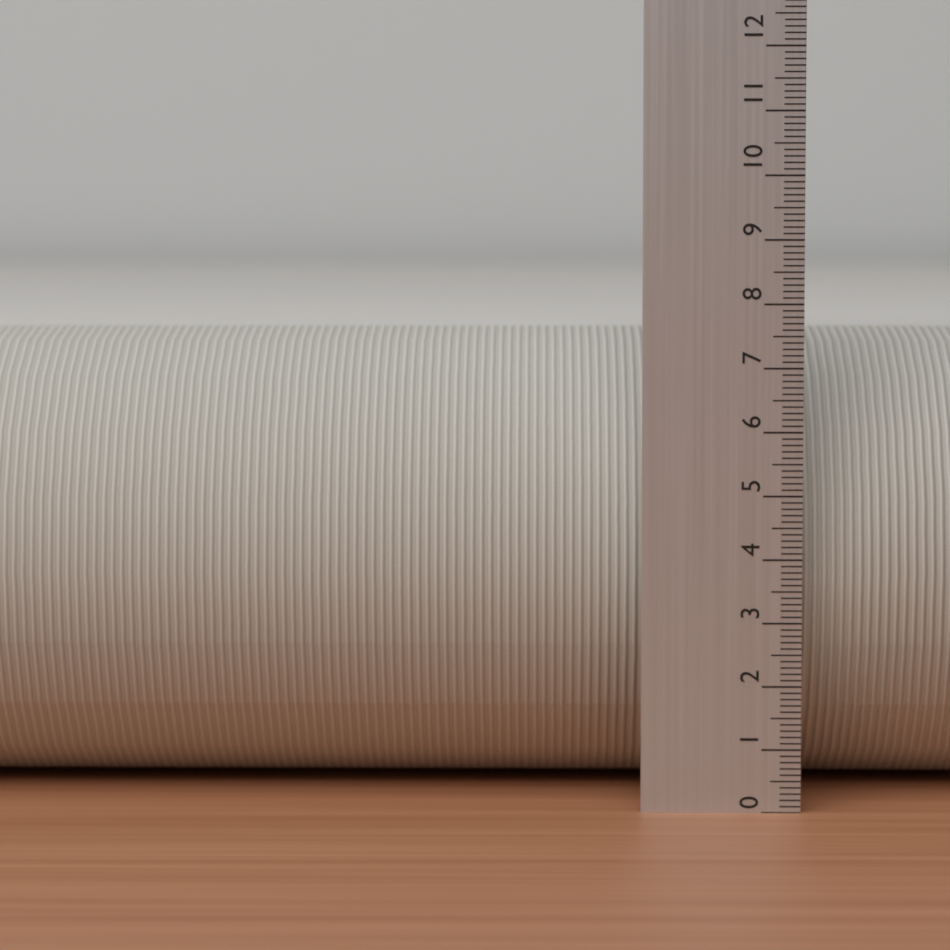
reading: 7.5 (no unit)
